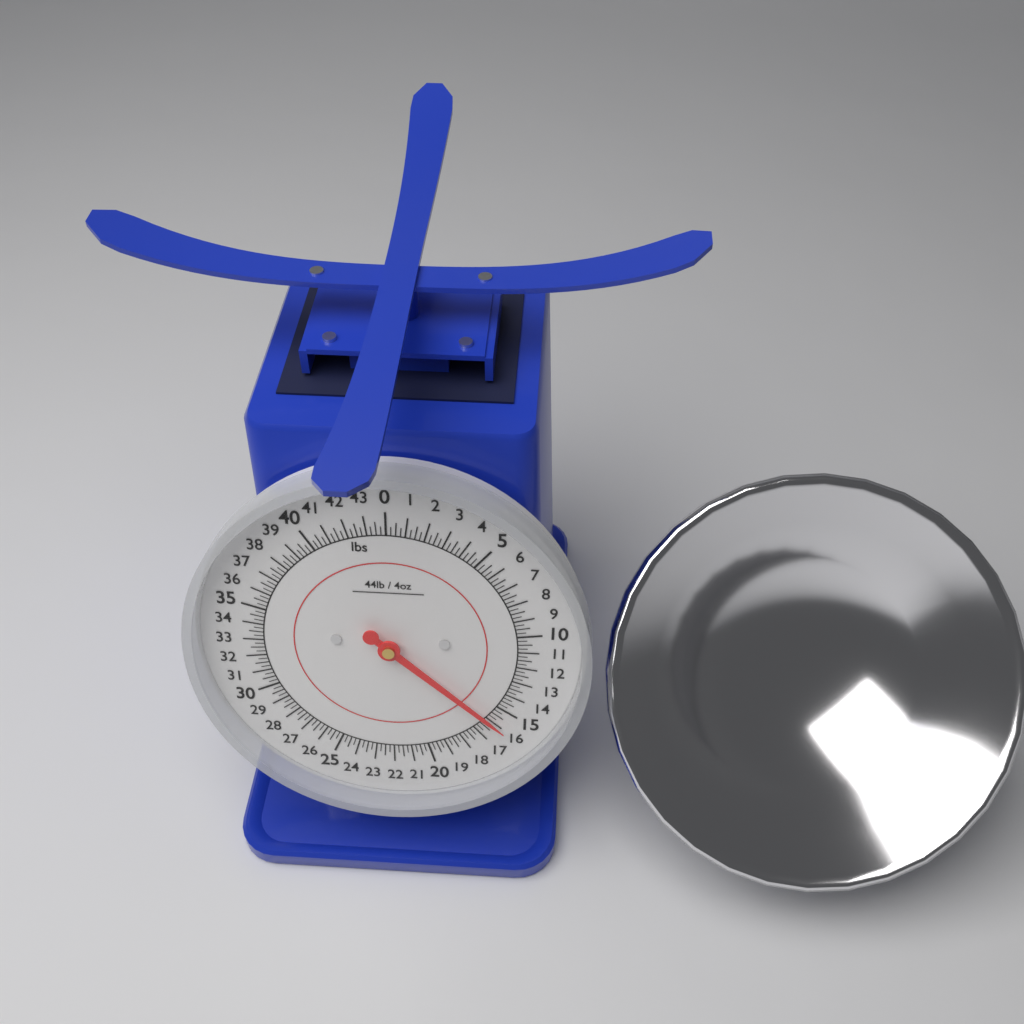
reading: 16.00 lbs
